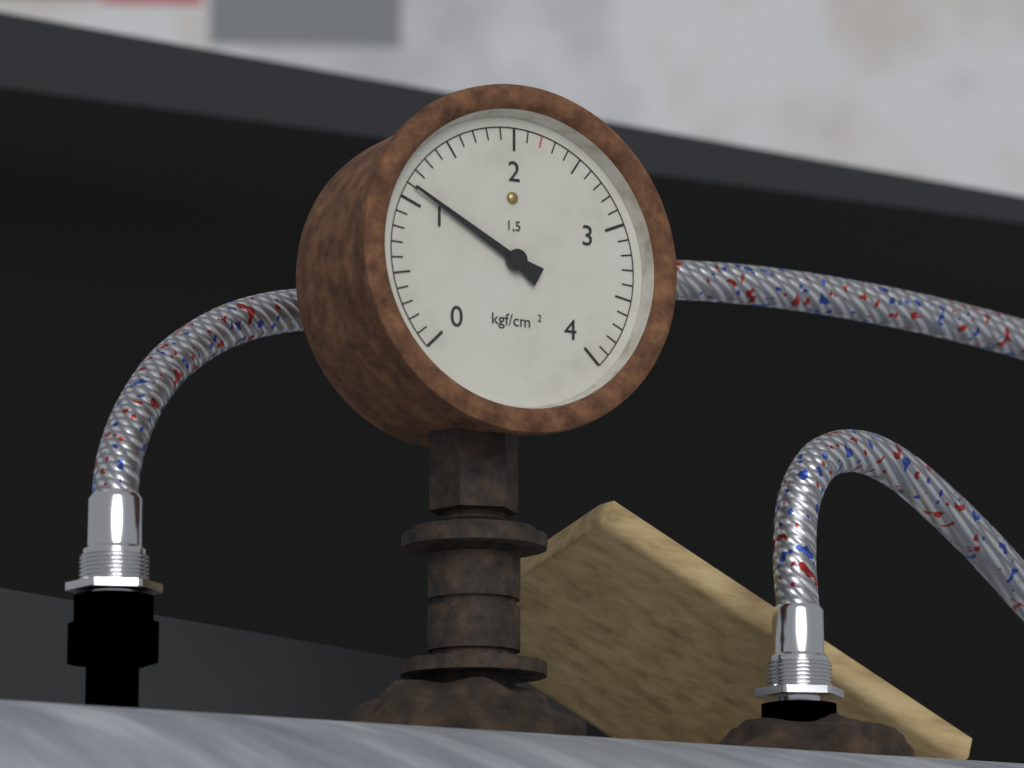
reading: 1.1 kgf/cm²
